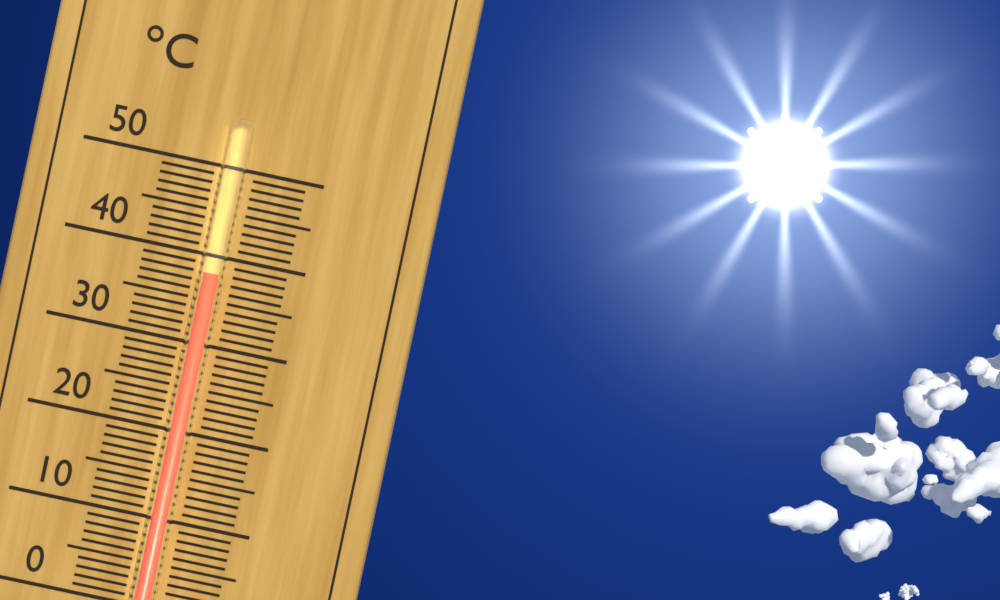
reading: 38 °C
